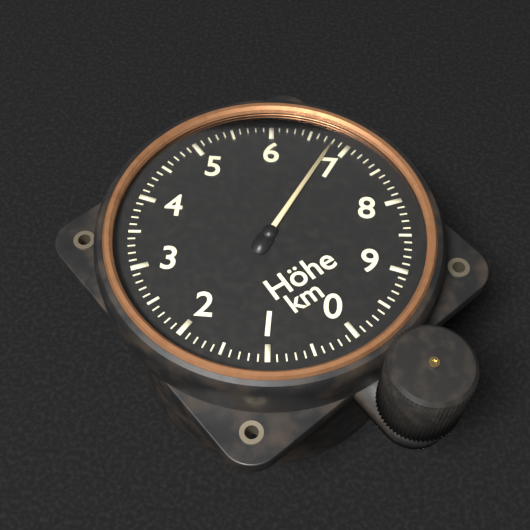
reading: 6.8 km
